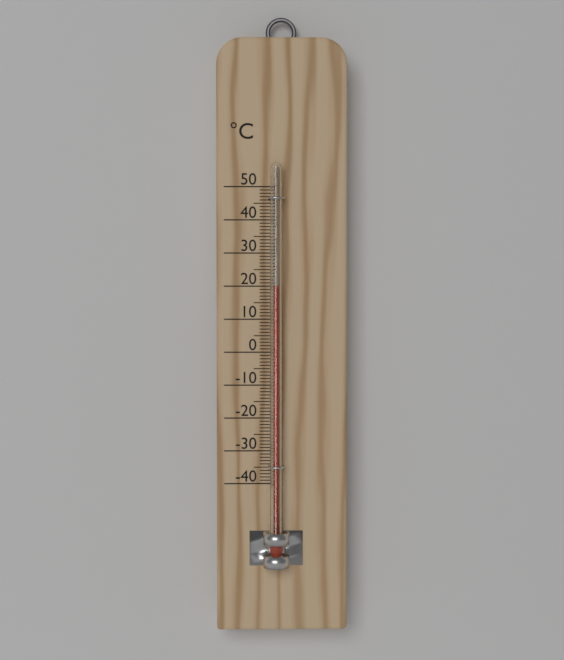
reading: 20 °C
